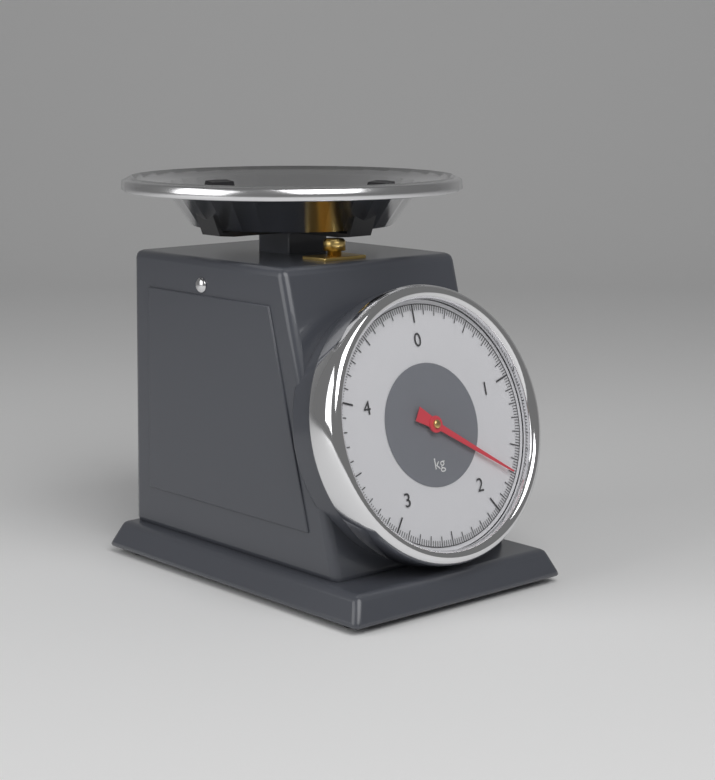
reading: 1.70 kg
